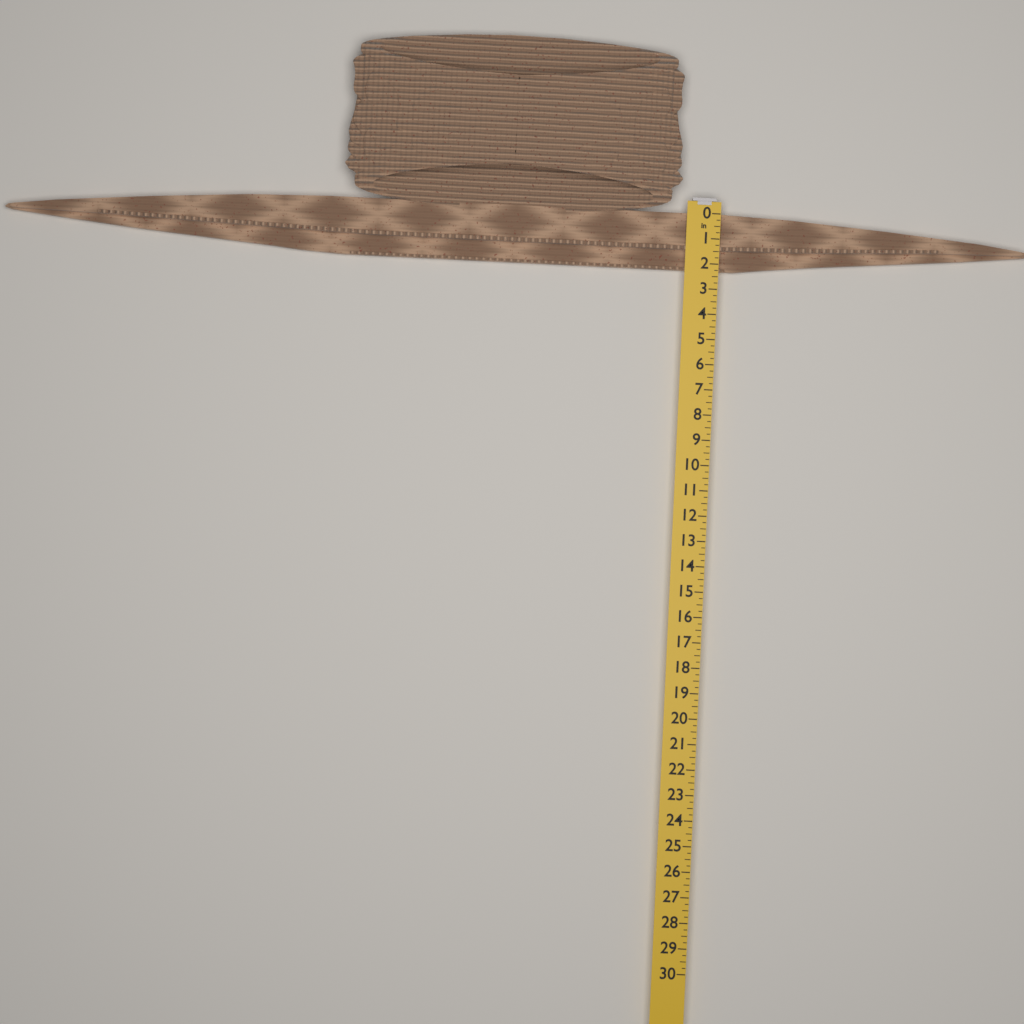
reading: 2.25 in
